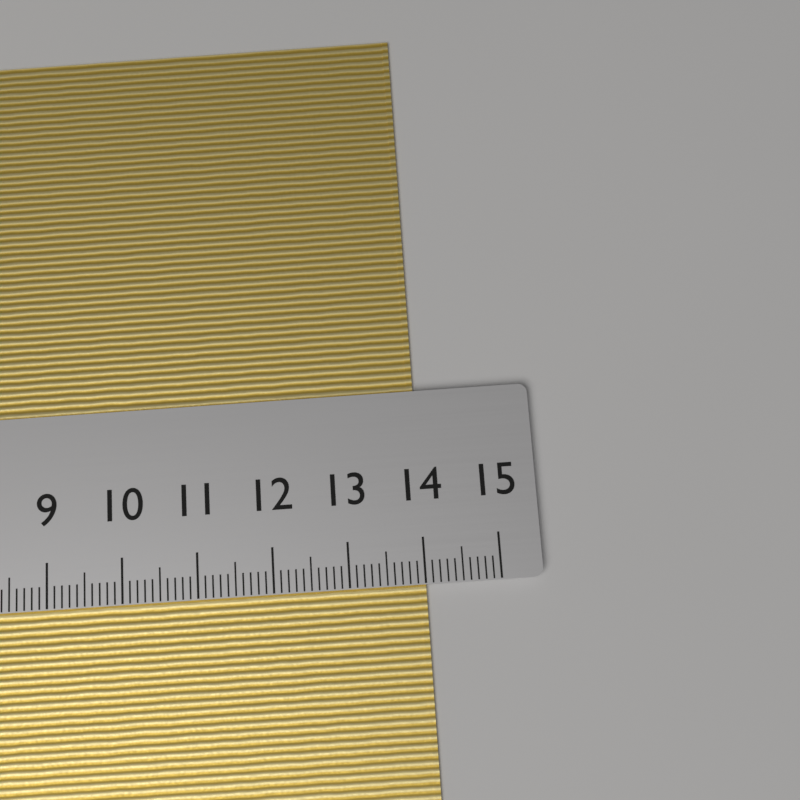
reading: 14.0 cm
